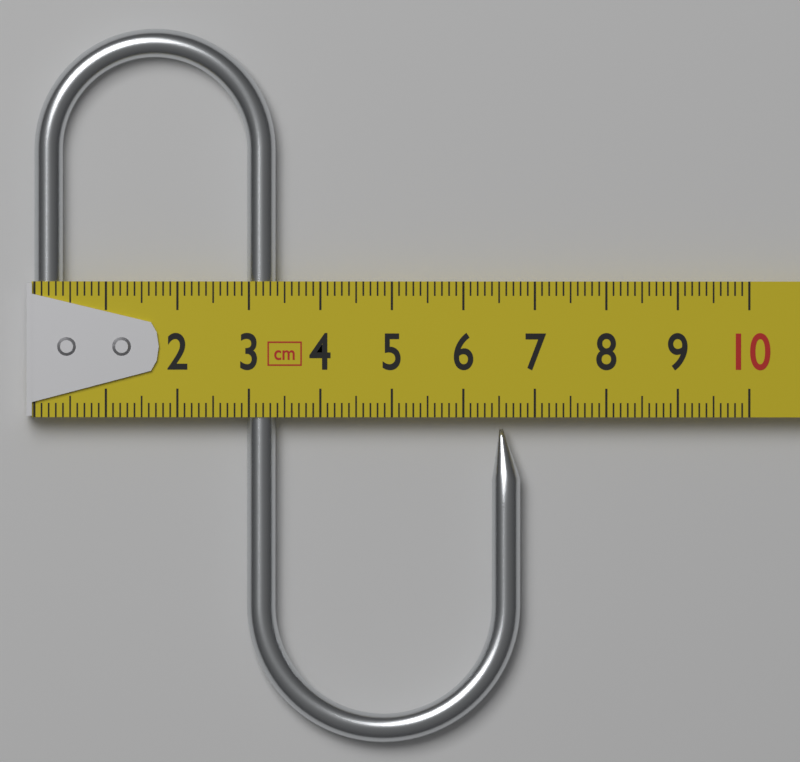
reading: 6.8 cm
